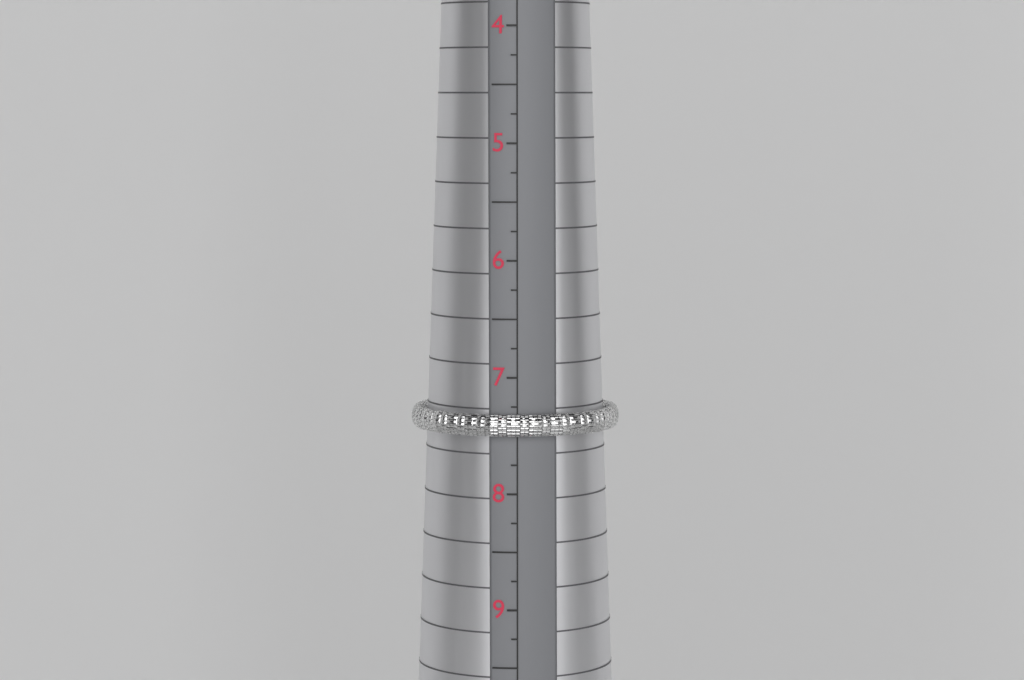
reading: 7.50 (no unit)
